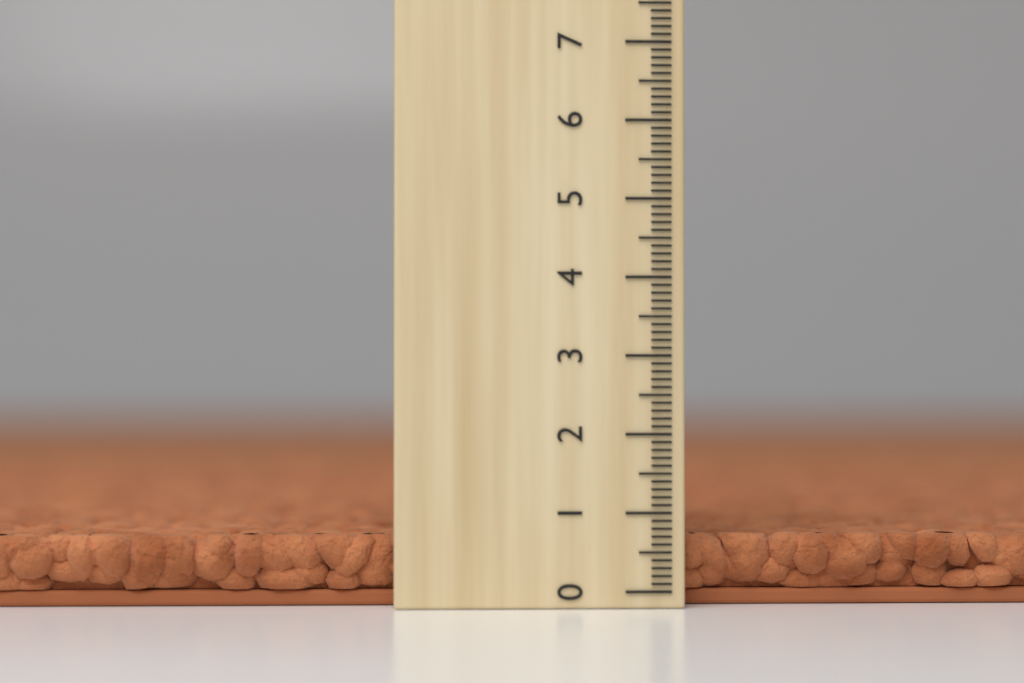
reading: 0.7 (no unit)
